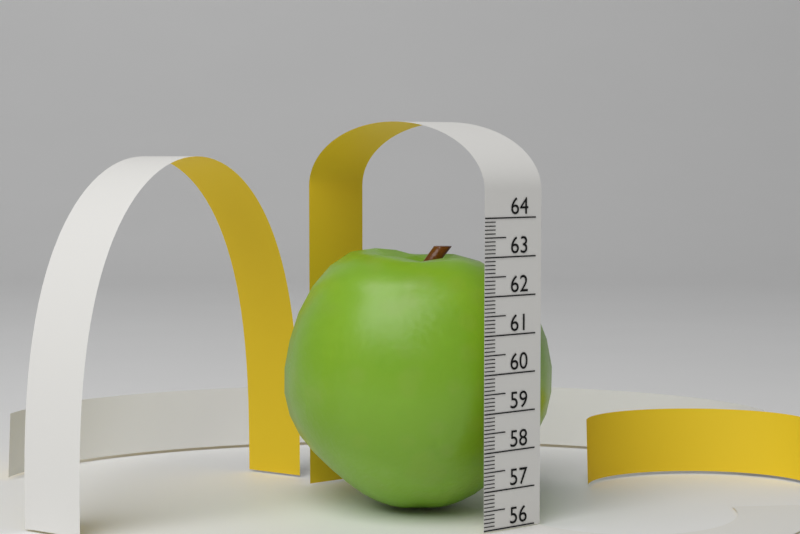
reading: 63.1 (no unit)
